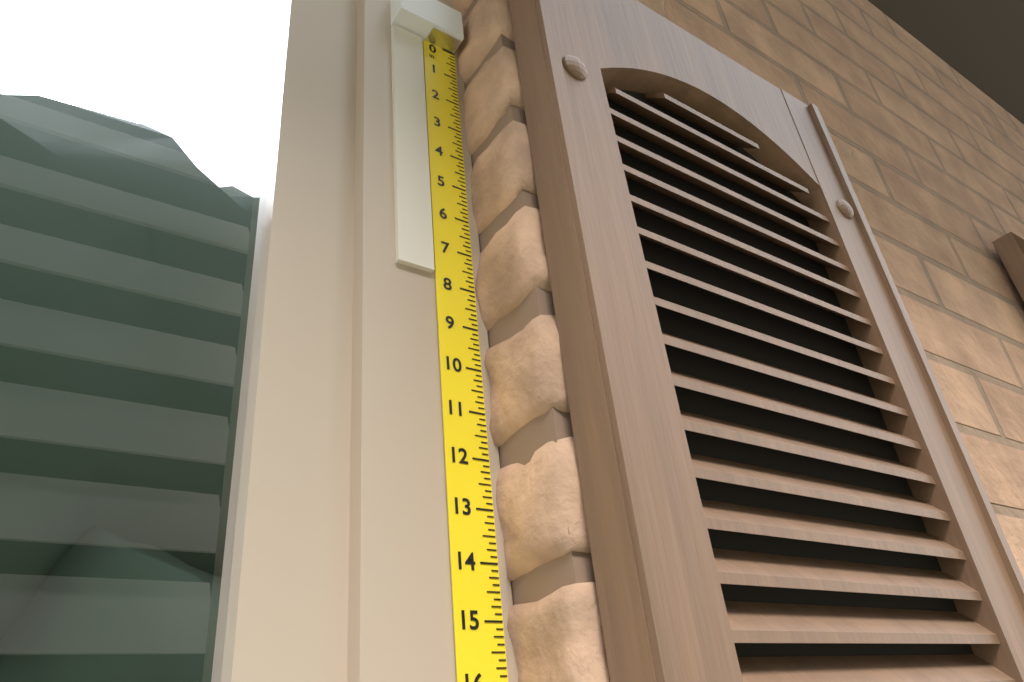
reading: 7.750 in
